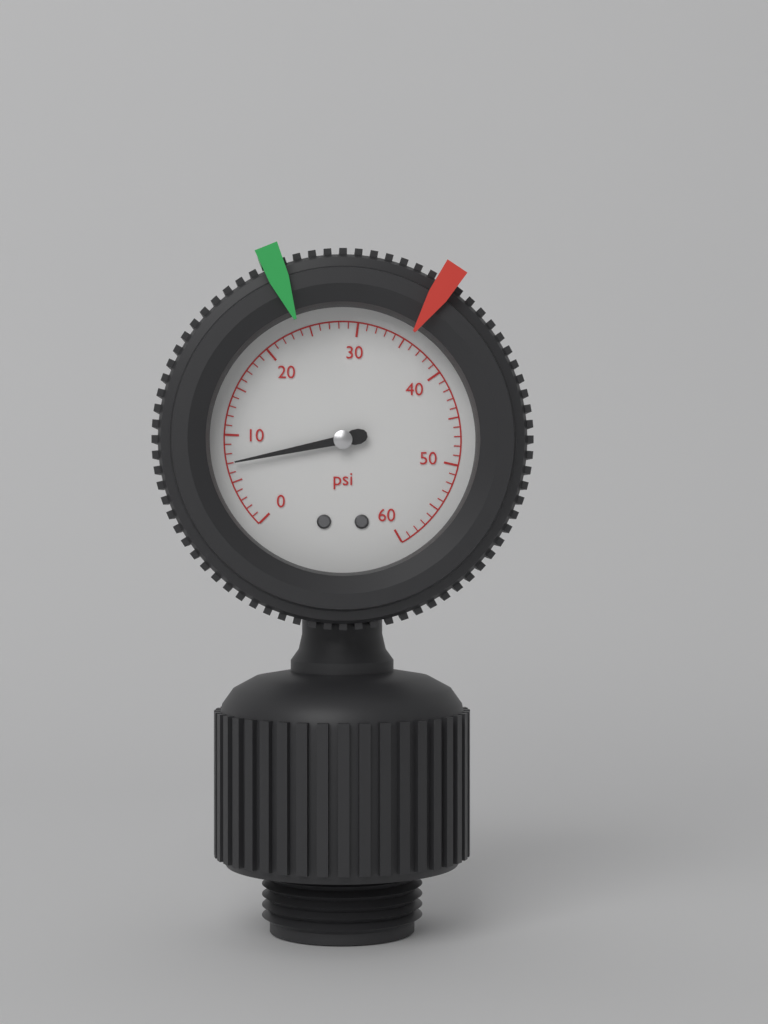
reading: 7 psi
